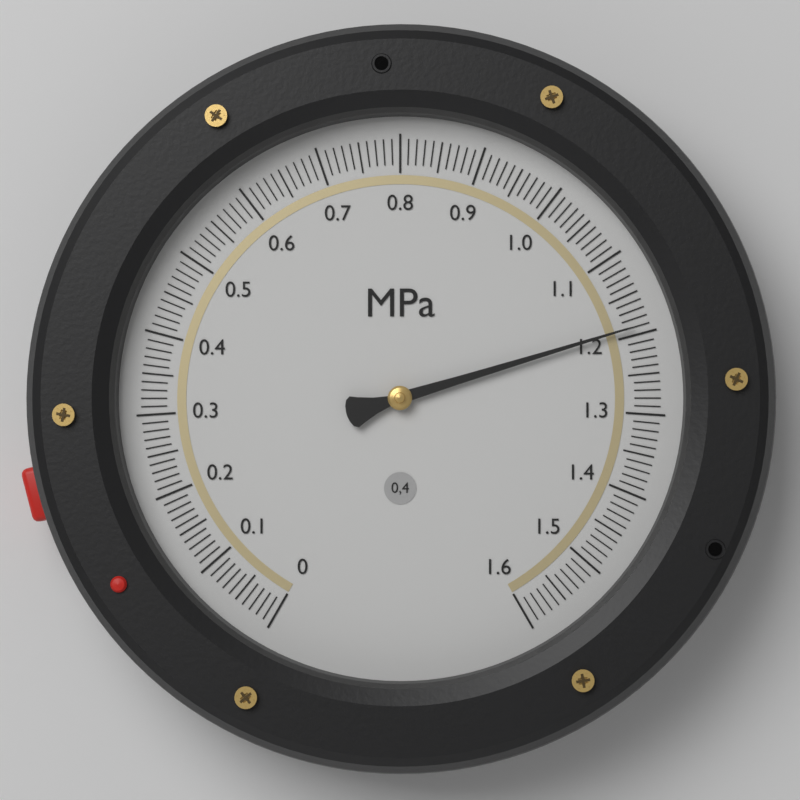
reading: 1.19 MPa
